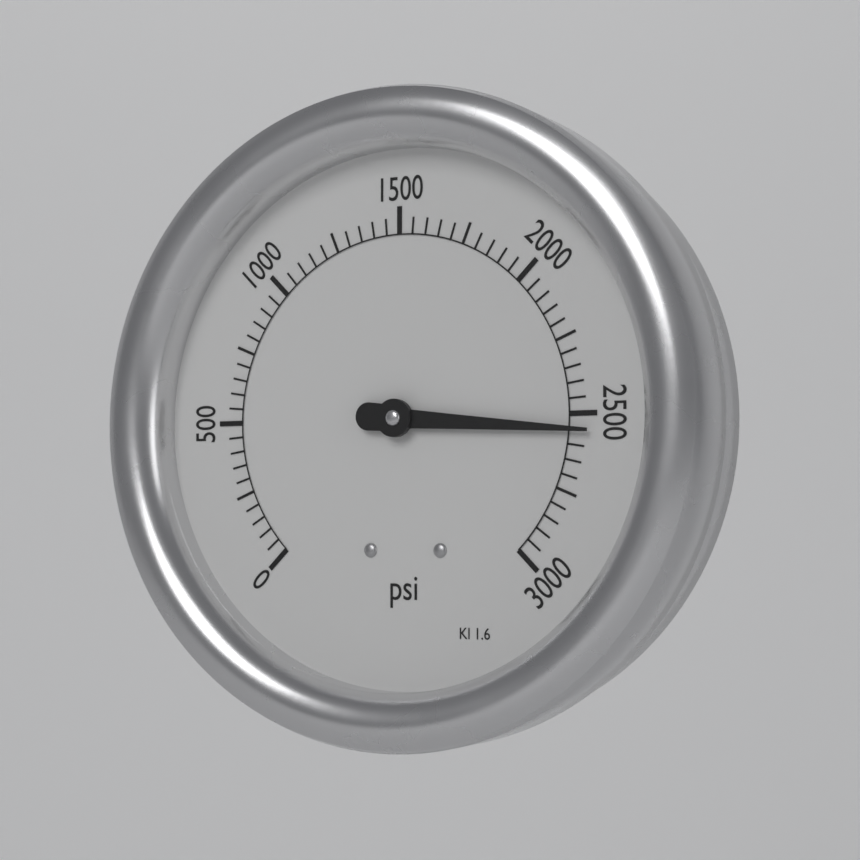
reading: 2550 psi
